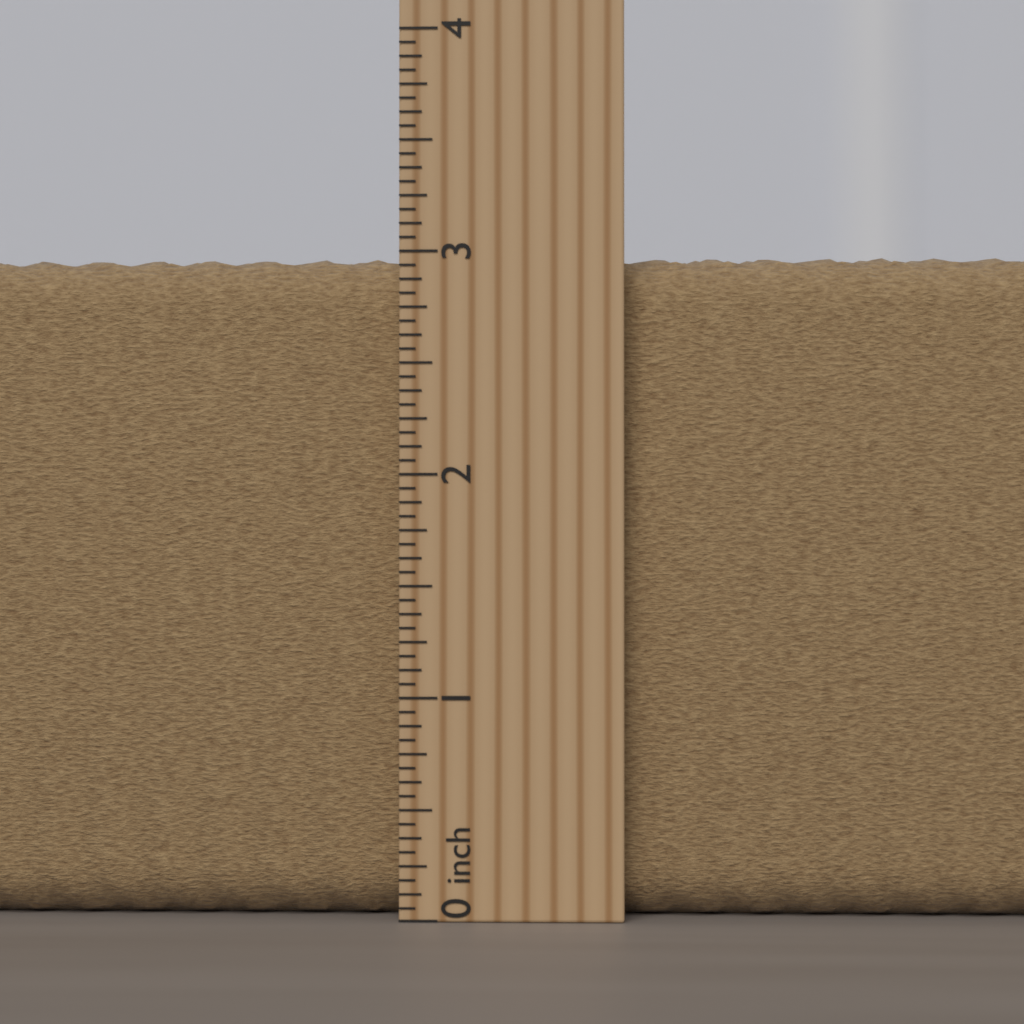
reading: 3.0000 inch
